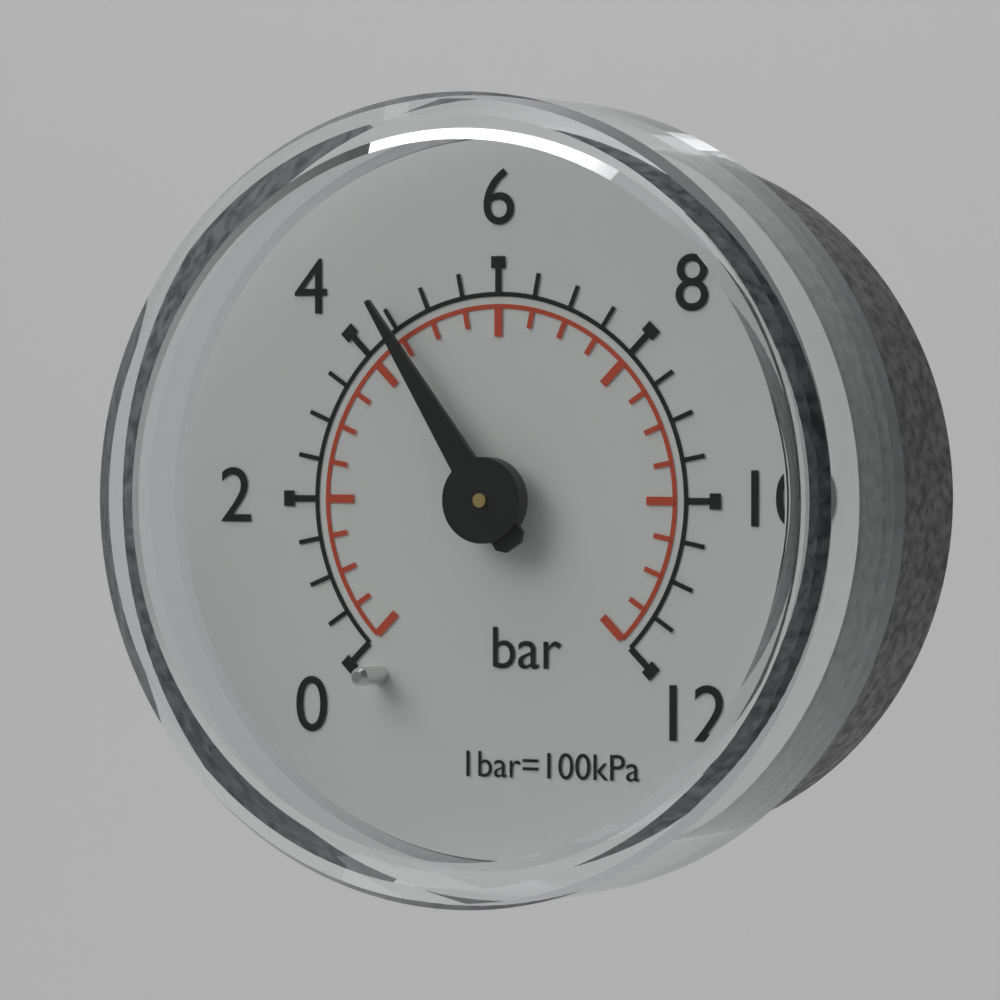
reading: 4.5 bar
